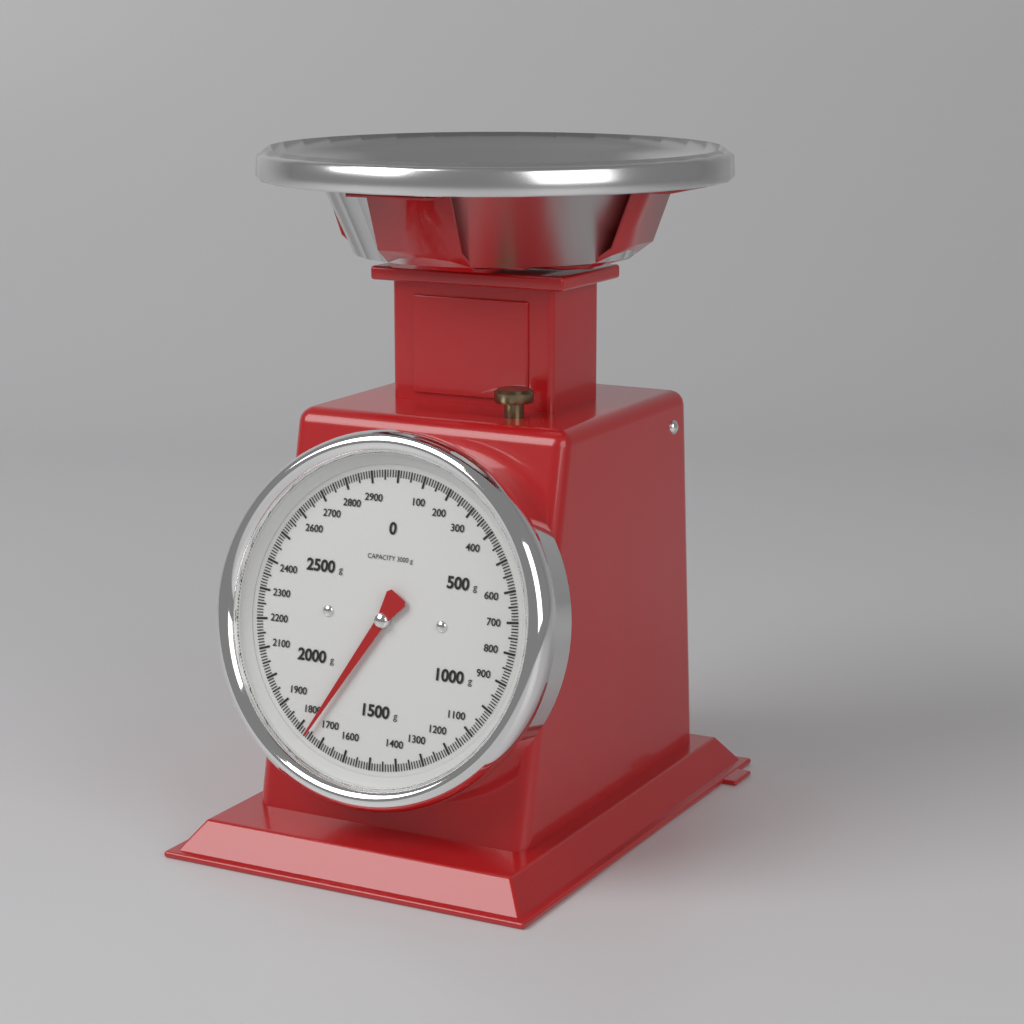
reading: 1760 g
